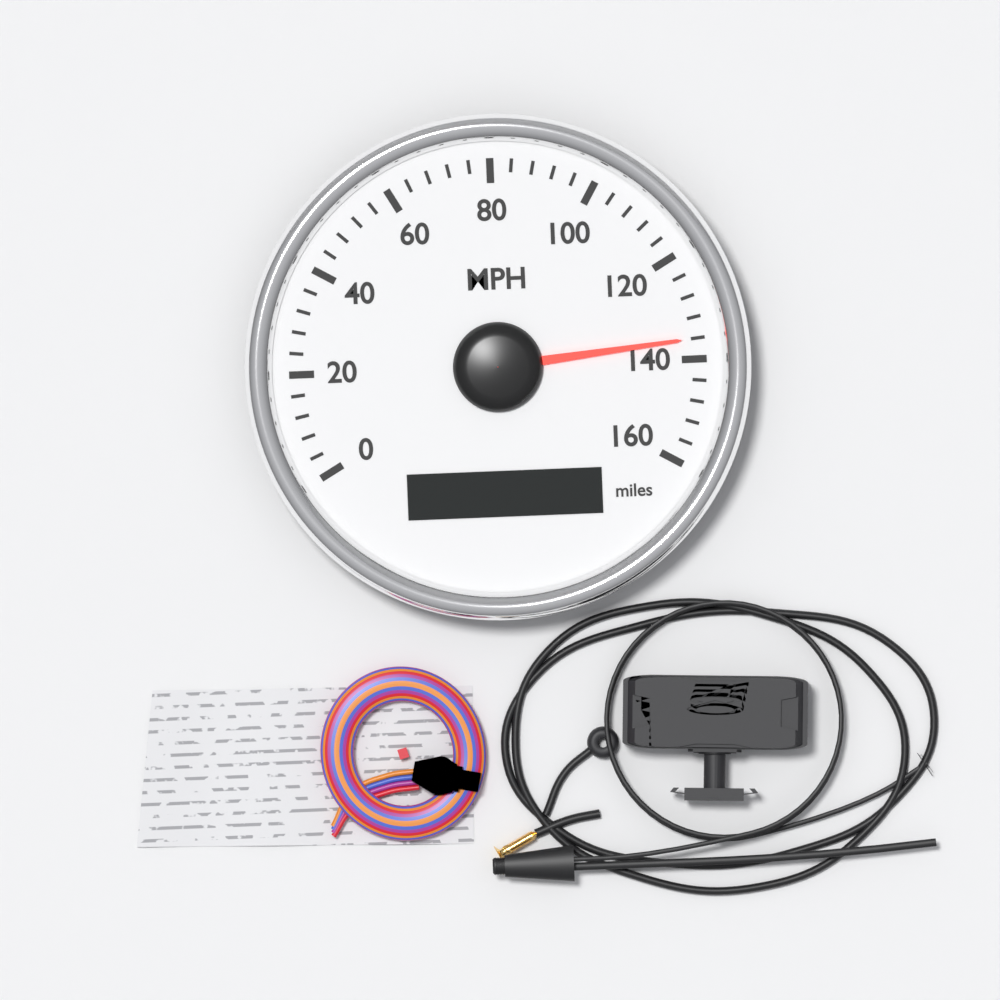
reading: 136 MPH
